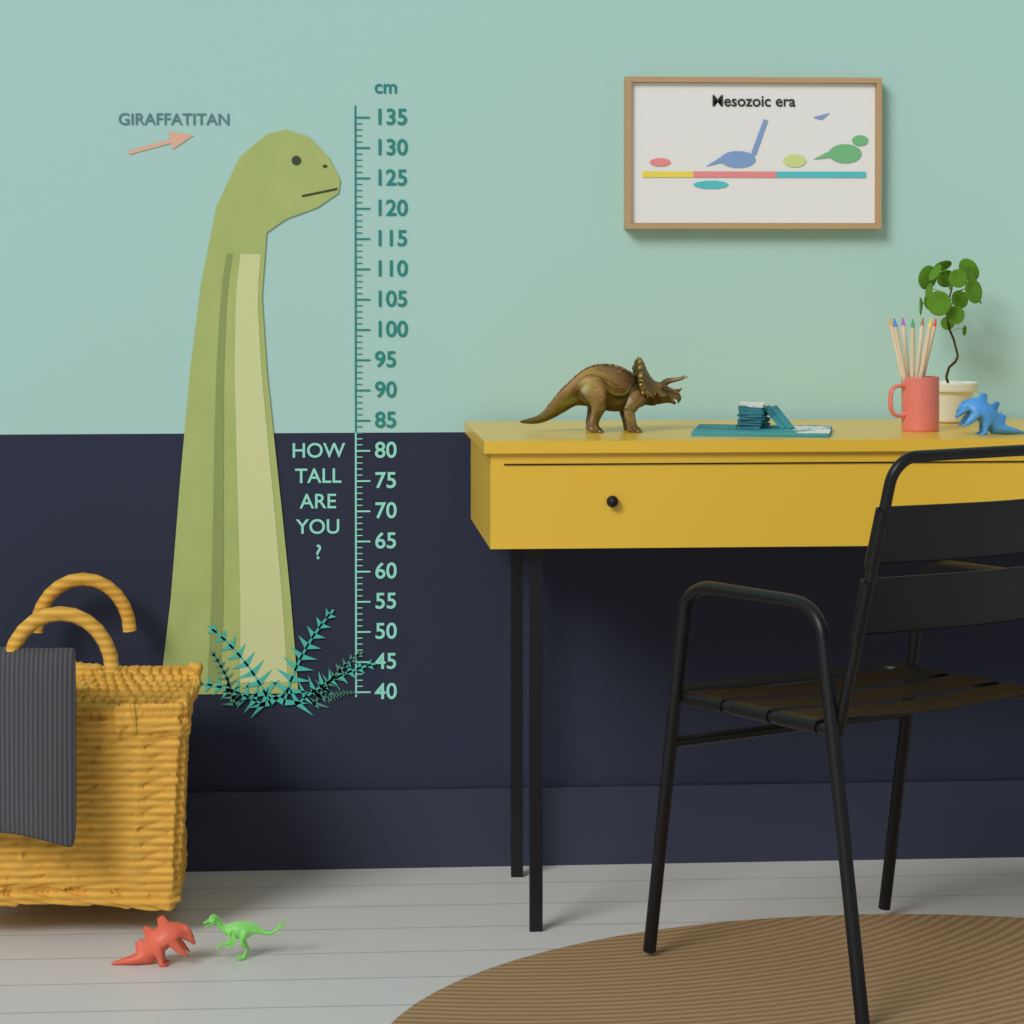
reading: 133 cm
